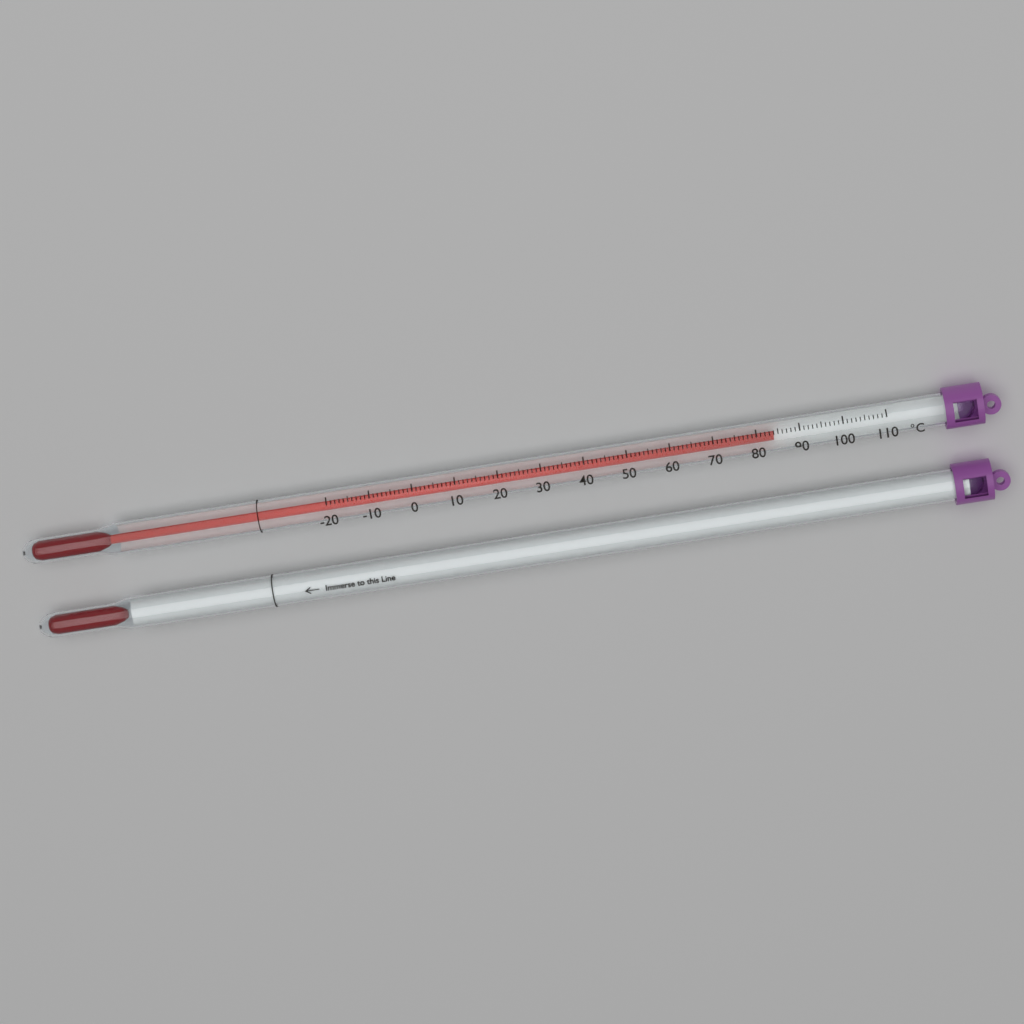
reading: 84 °C
